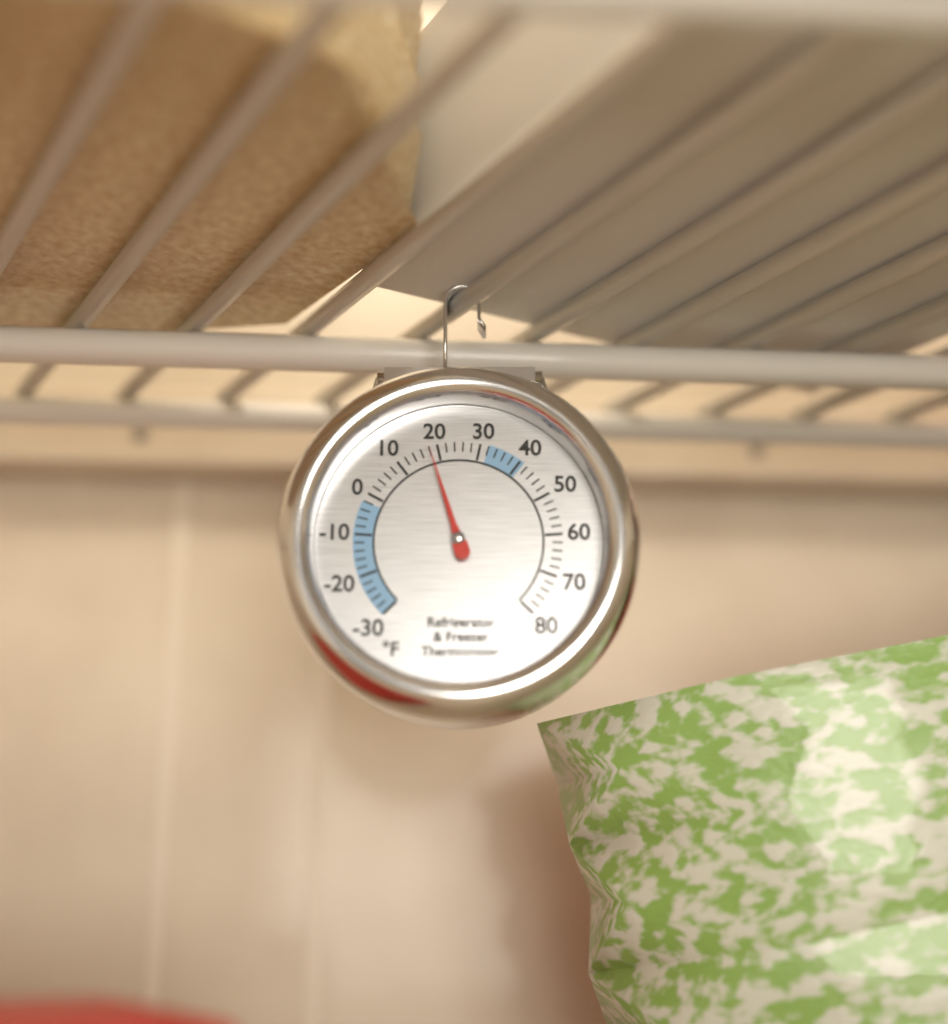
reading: 18 °F
